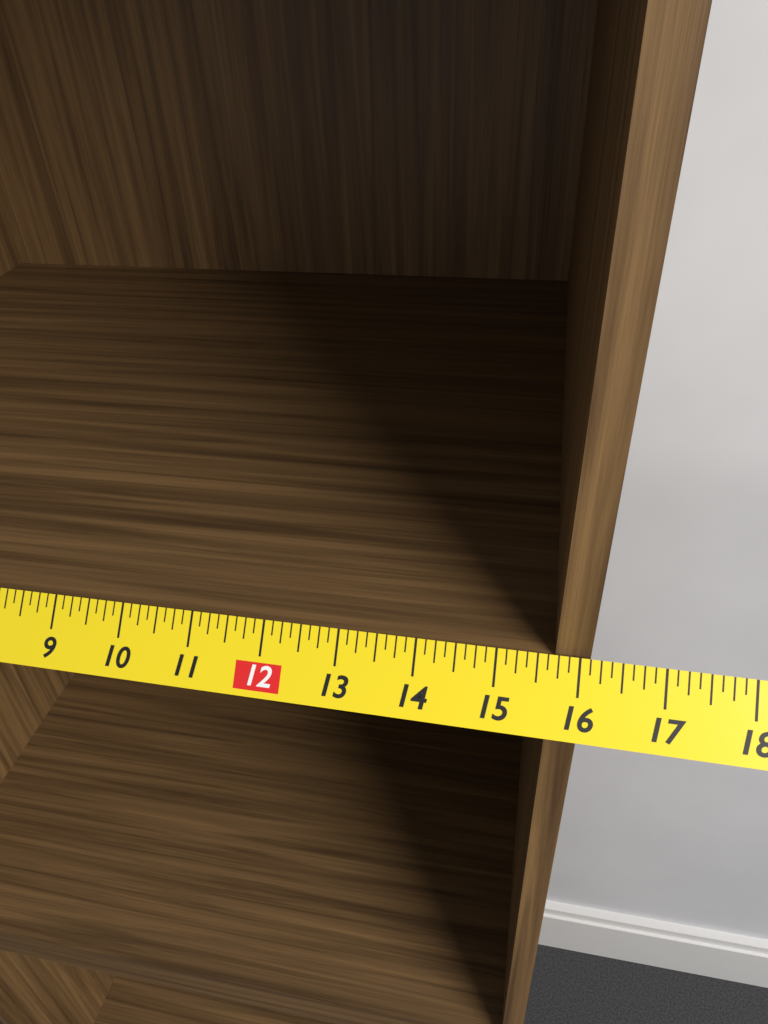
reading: 16.125 in
